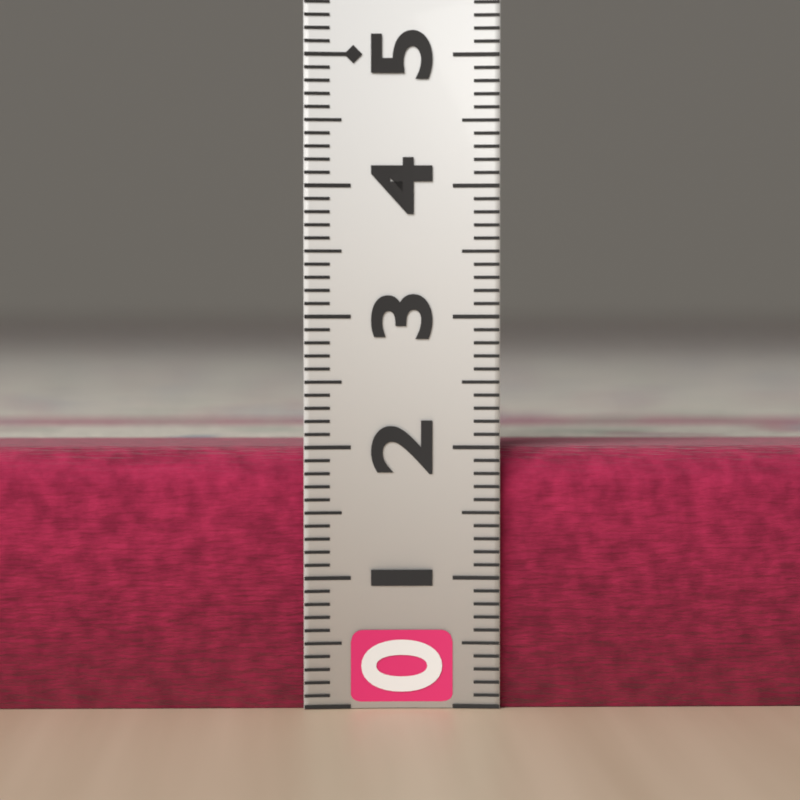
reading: 2.0 (no unit)
